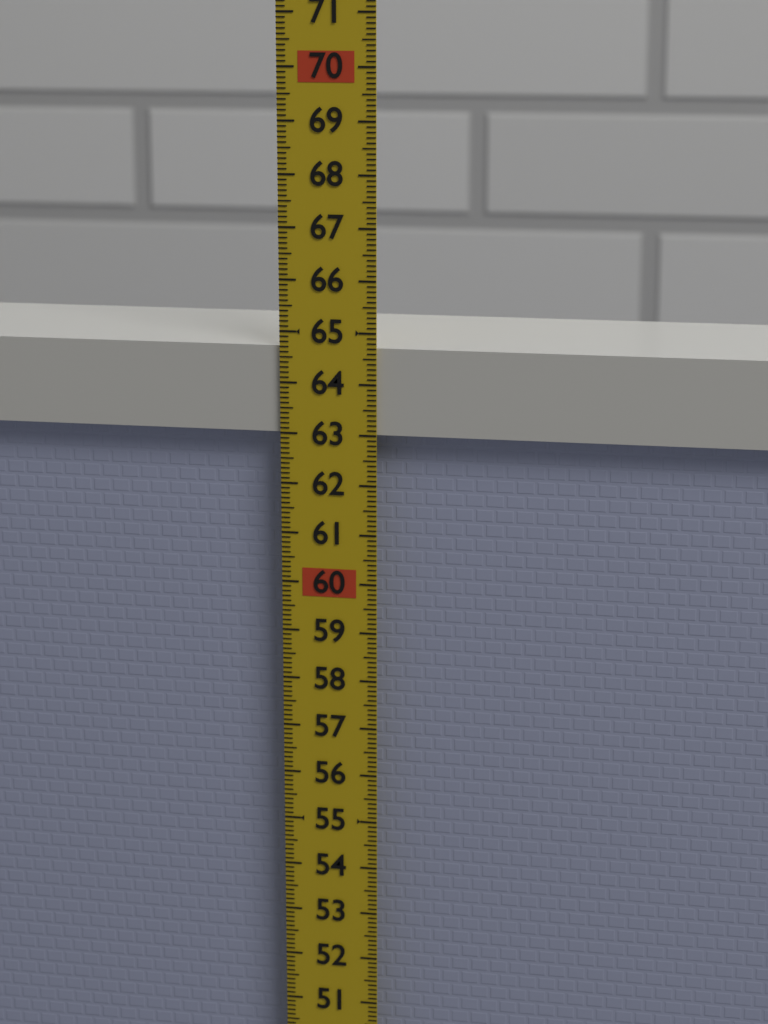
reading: 64.7 (no unit)
